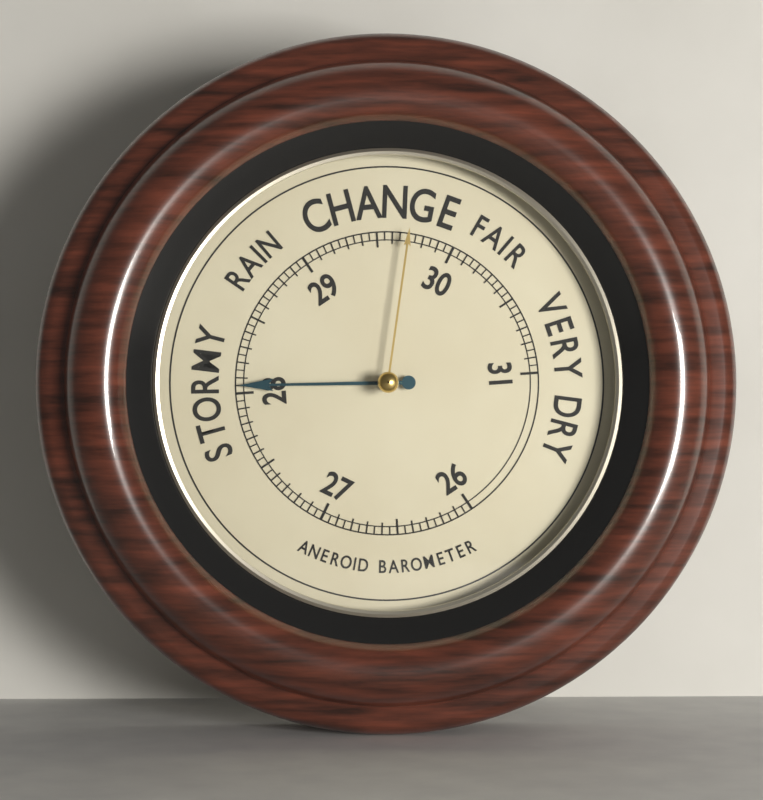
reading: 28.05 (no unit)
